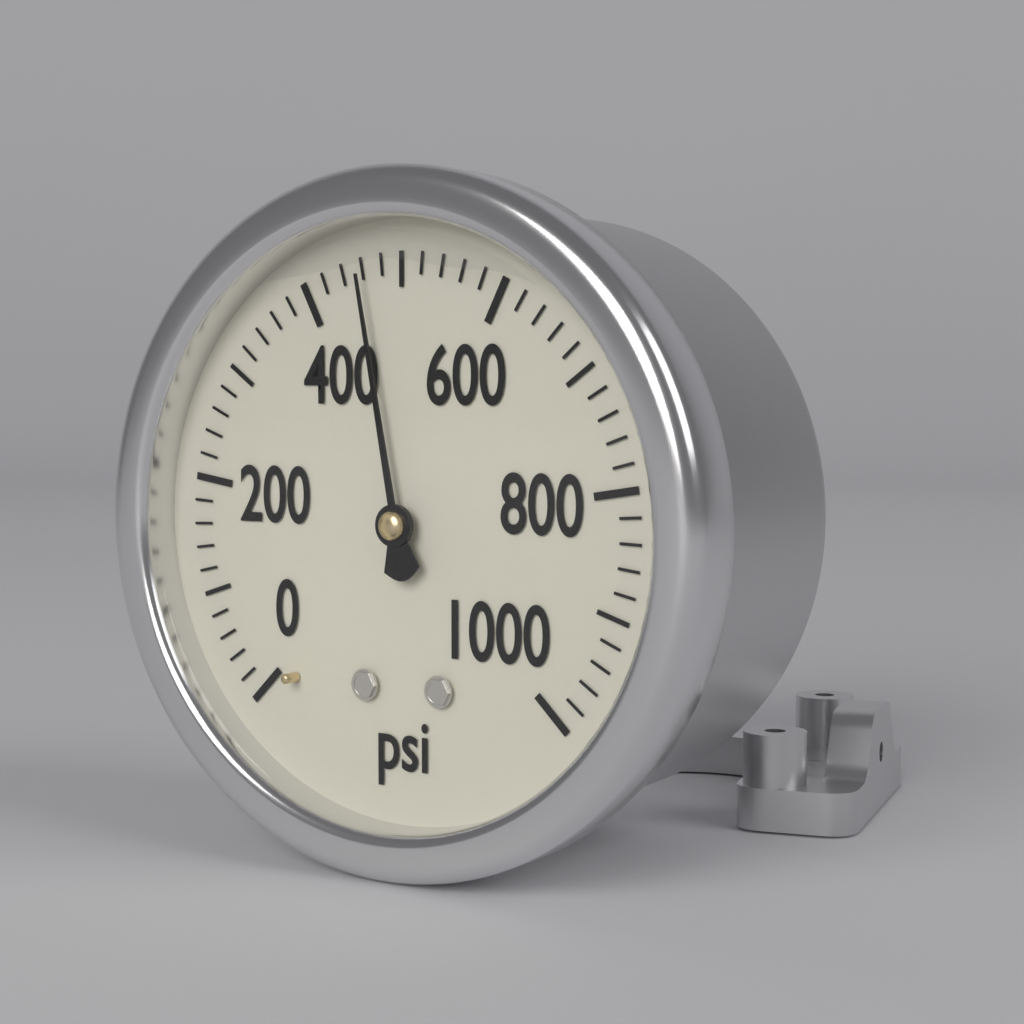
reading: 460 psi
